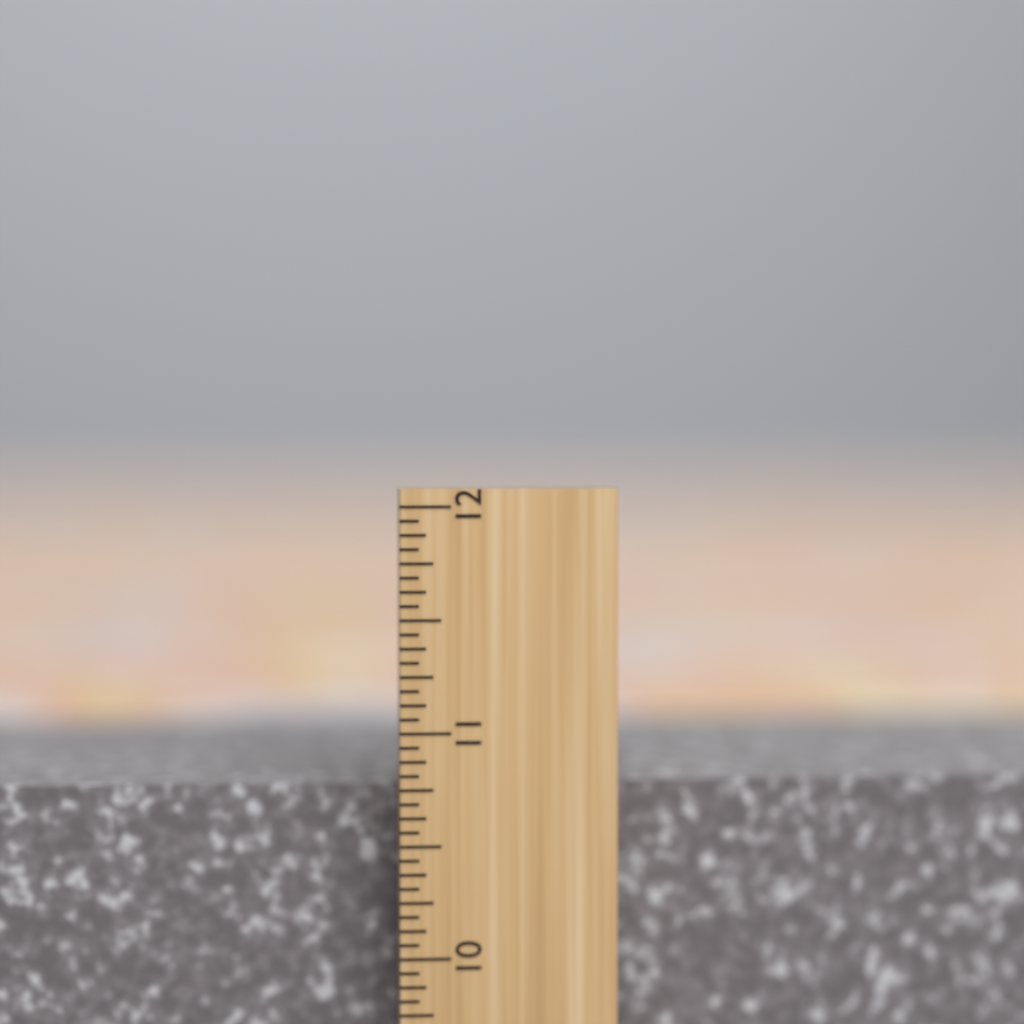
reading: 10.7500 inch
